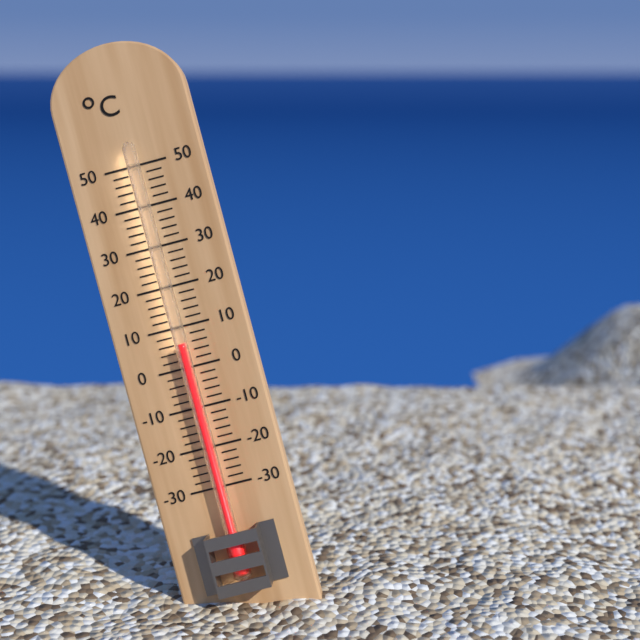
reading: 6 °C
